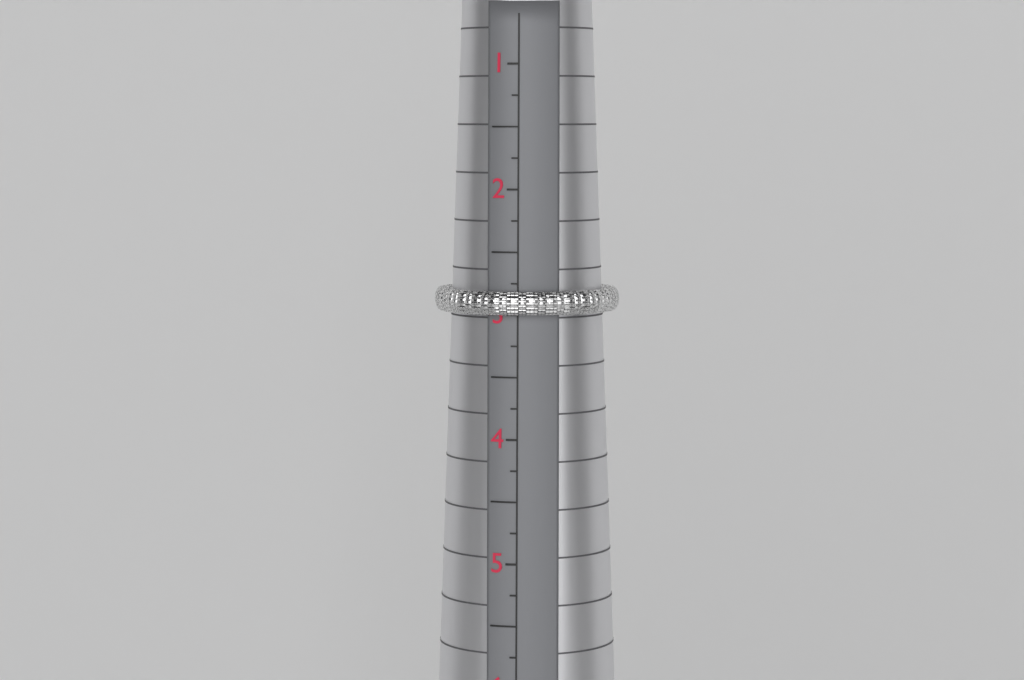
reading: 3.00 (no unit)
